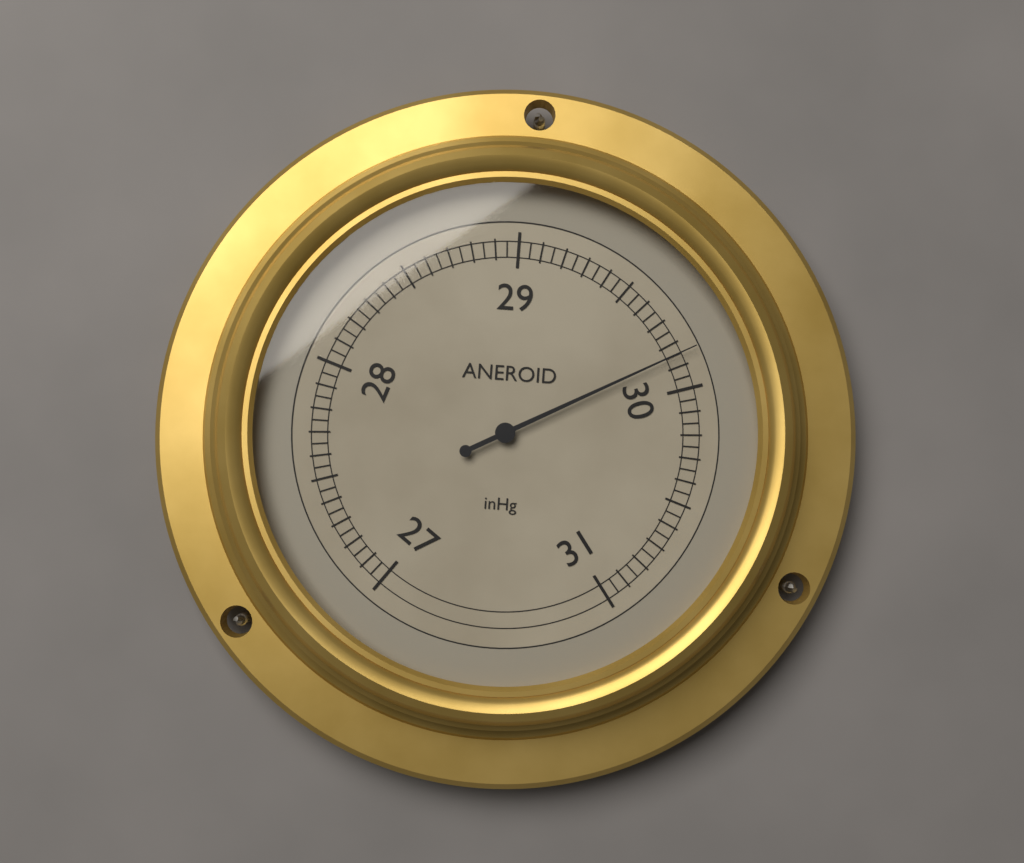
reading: 29.85 inHg
